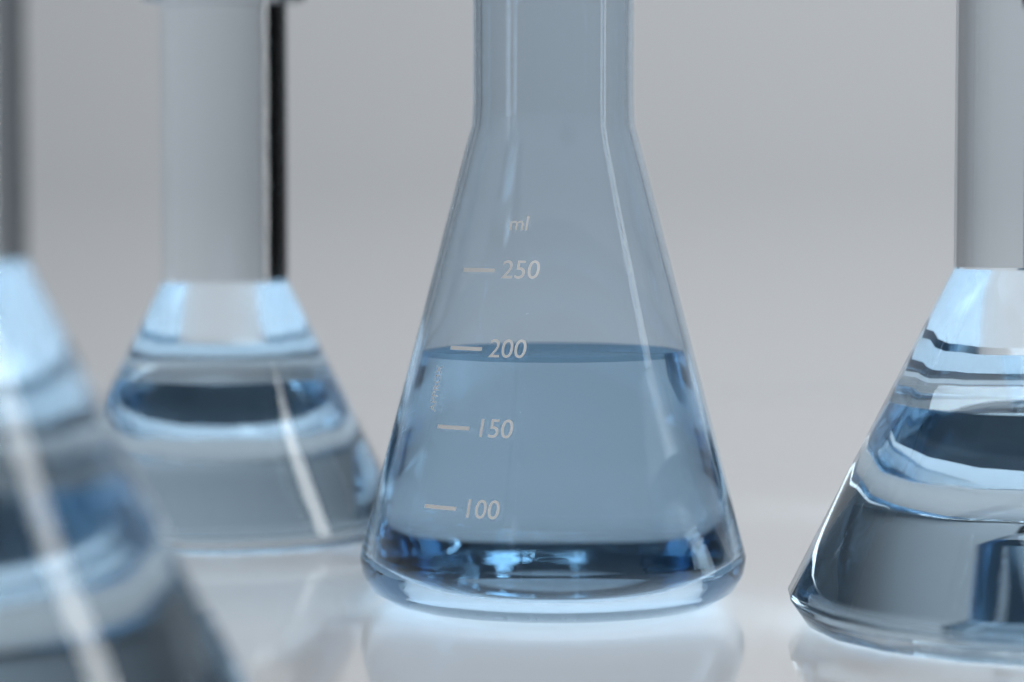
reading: 195 ml
